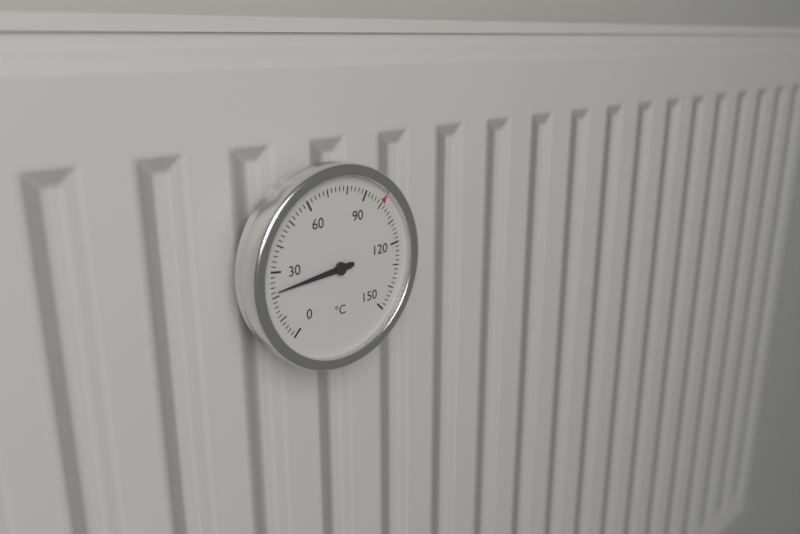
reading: 22 °C
